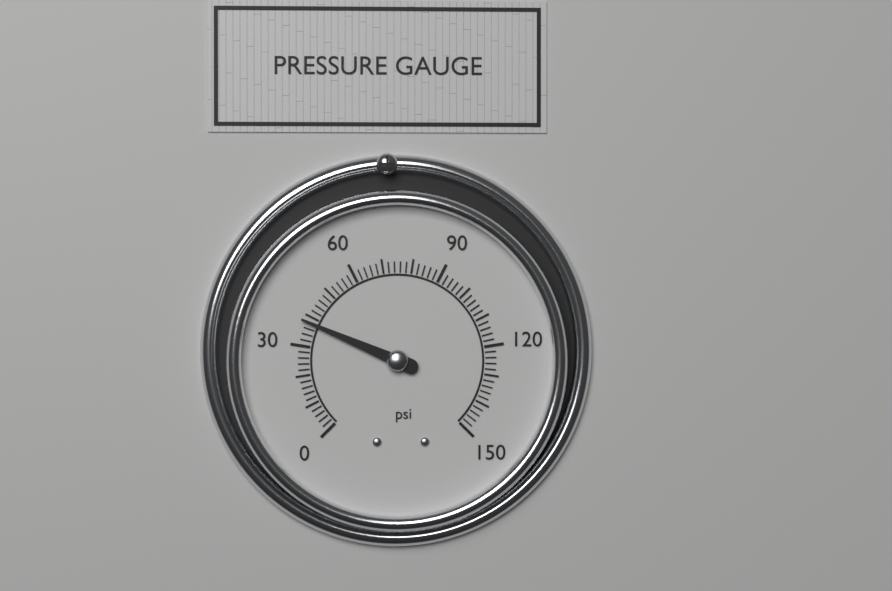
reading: 38 psi
